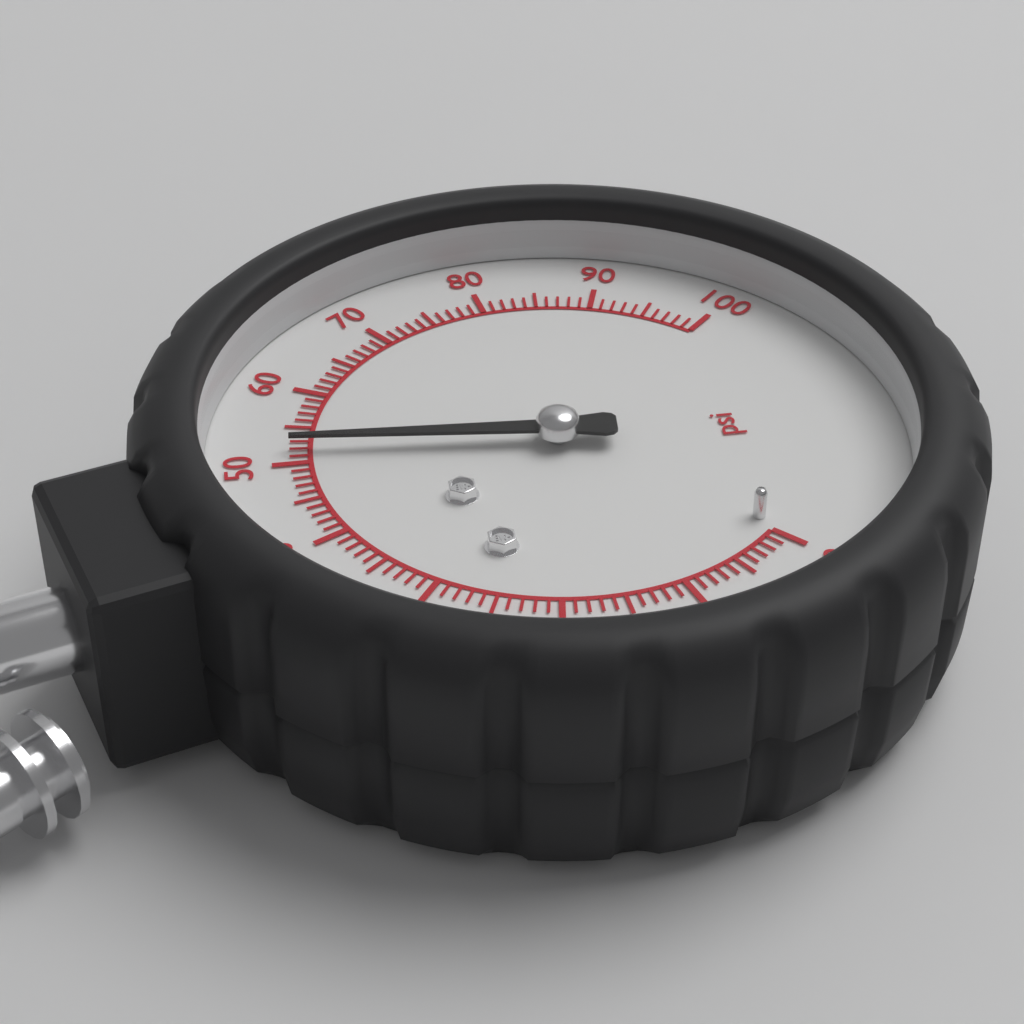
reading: 52 psi
